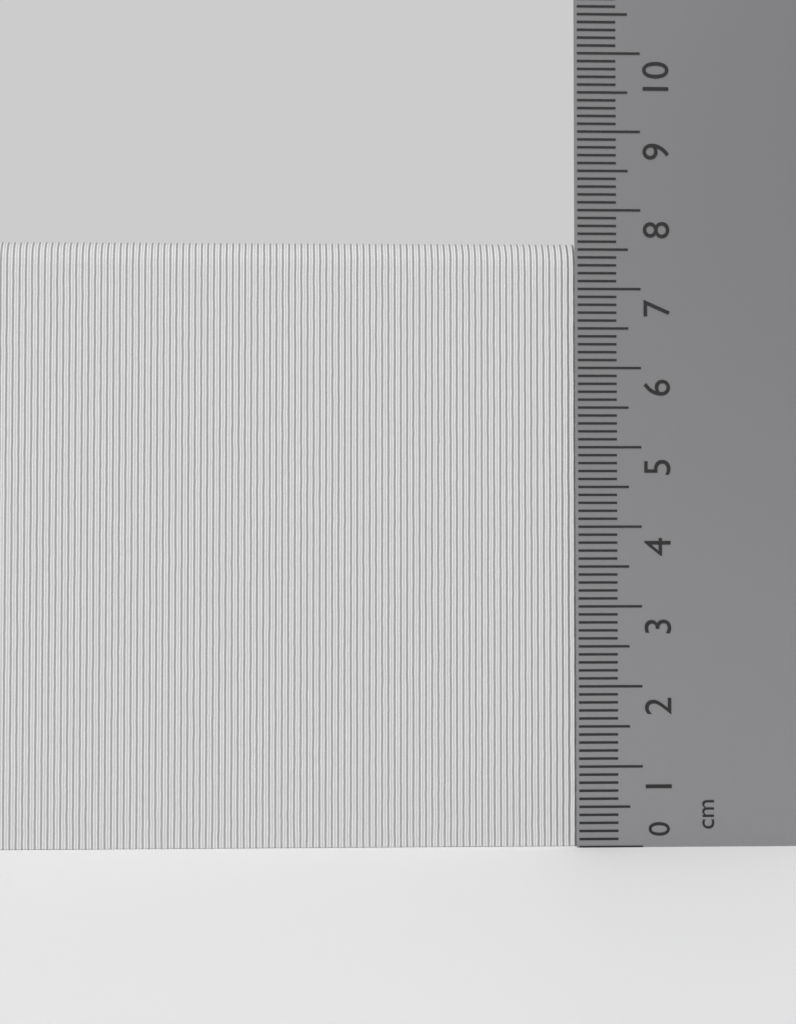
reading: 7.6 cm
